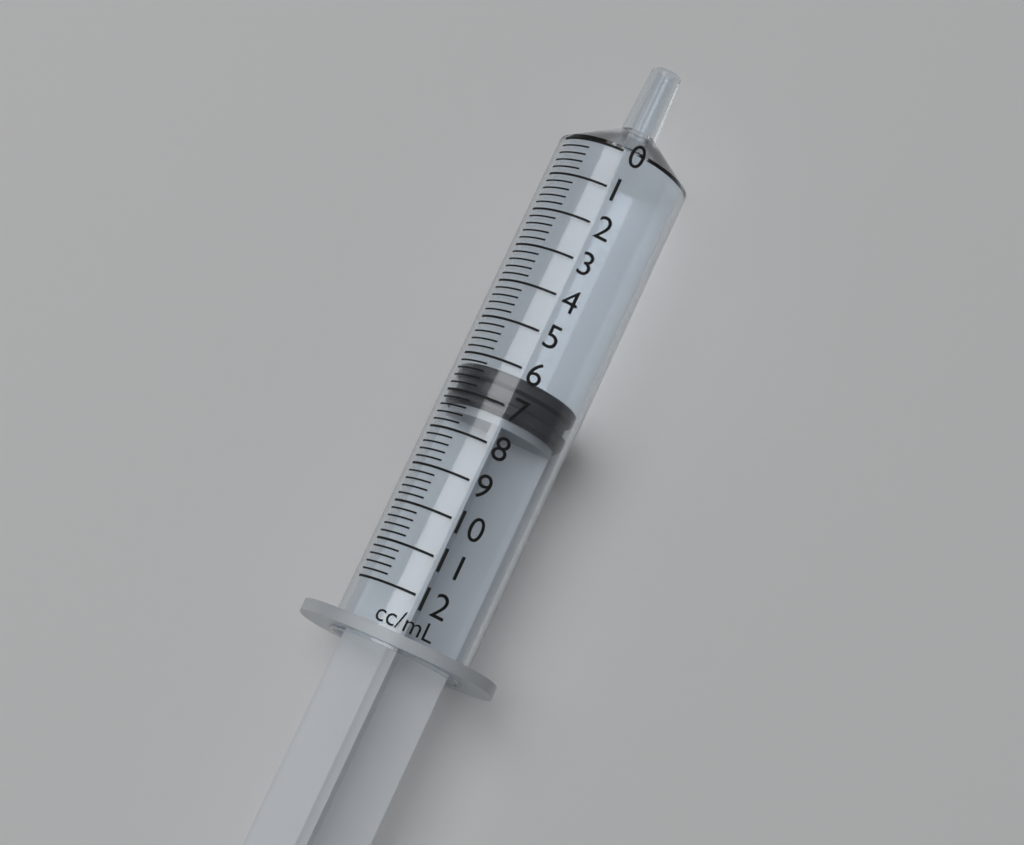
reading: 6.2 ml
